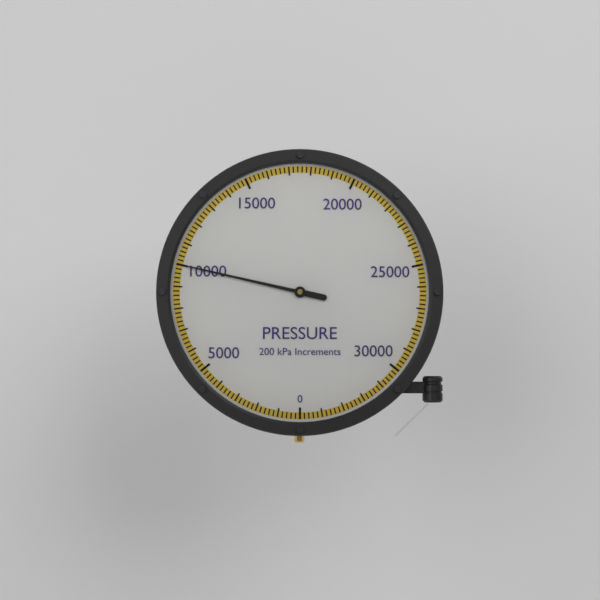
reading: 10000 kPa
